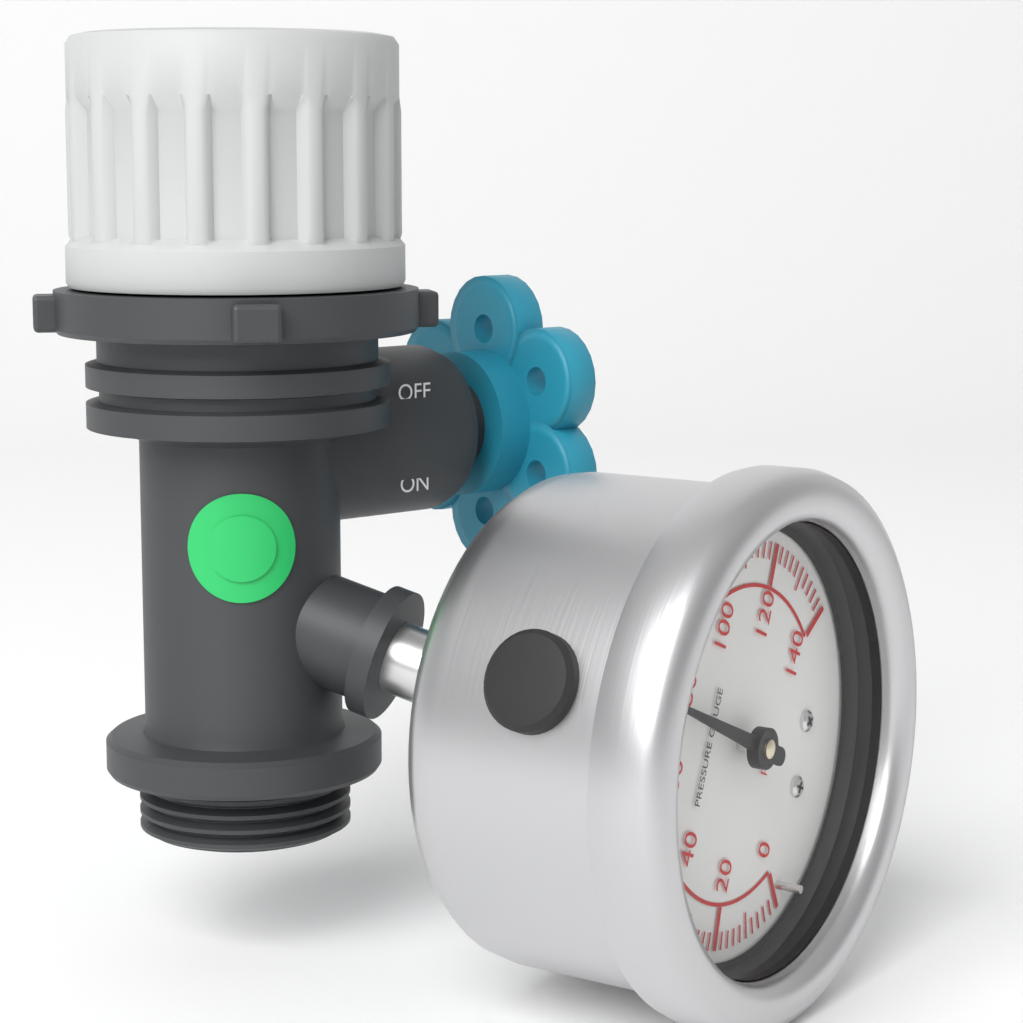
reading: 74 psi
